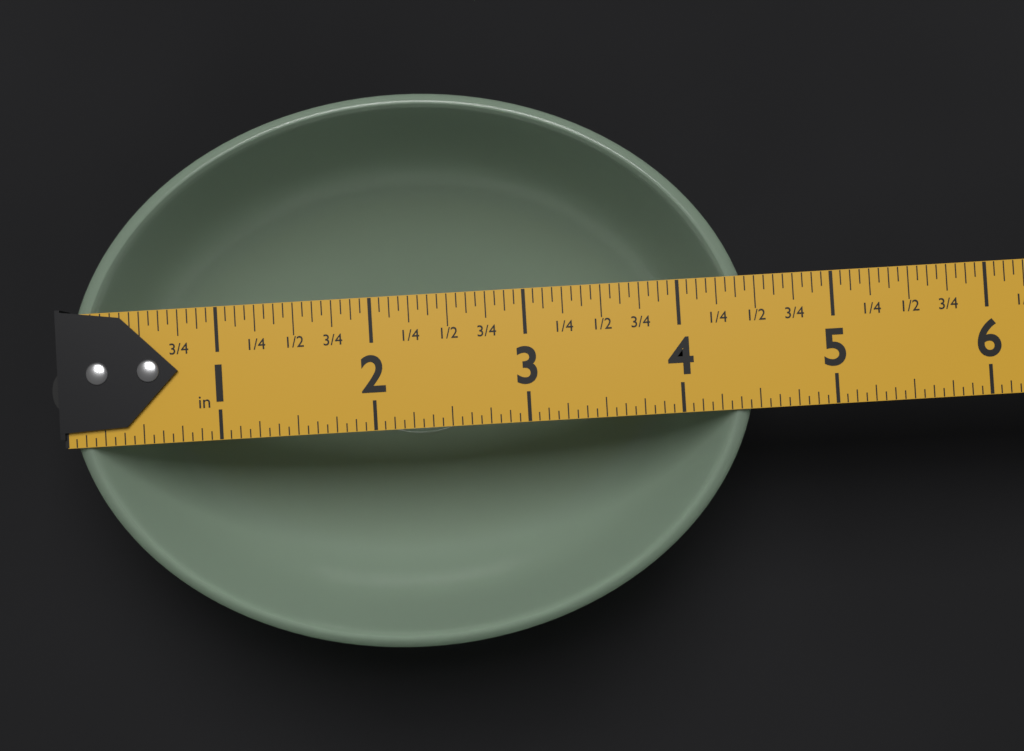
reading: 4.5000 in
